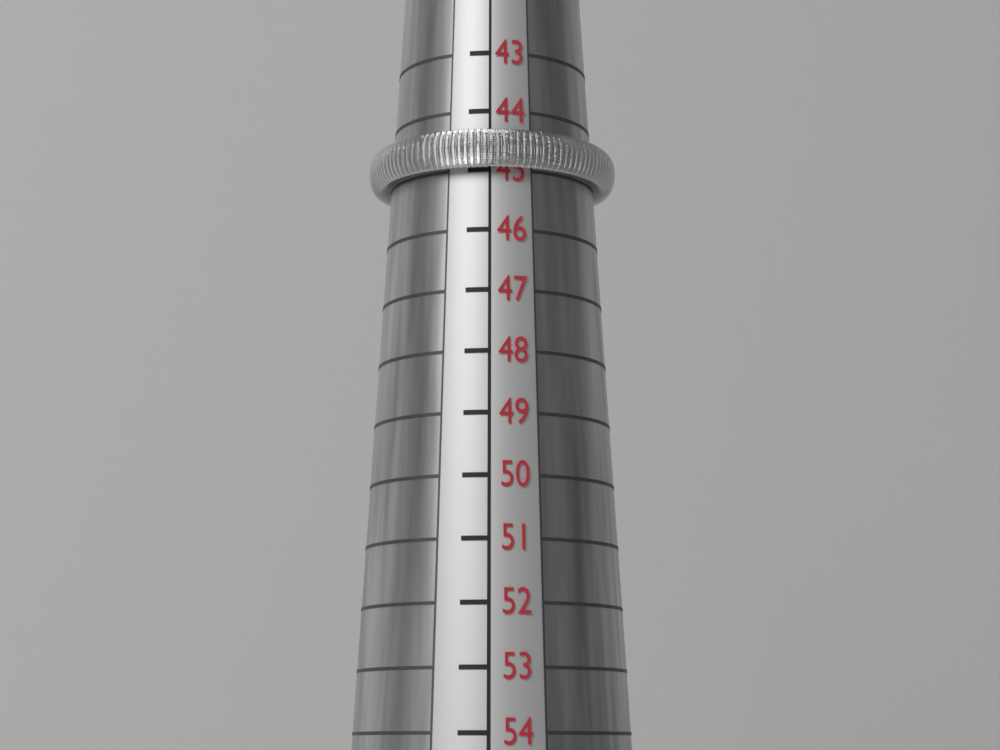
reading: 45 (no unit)
